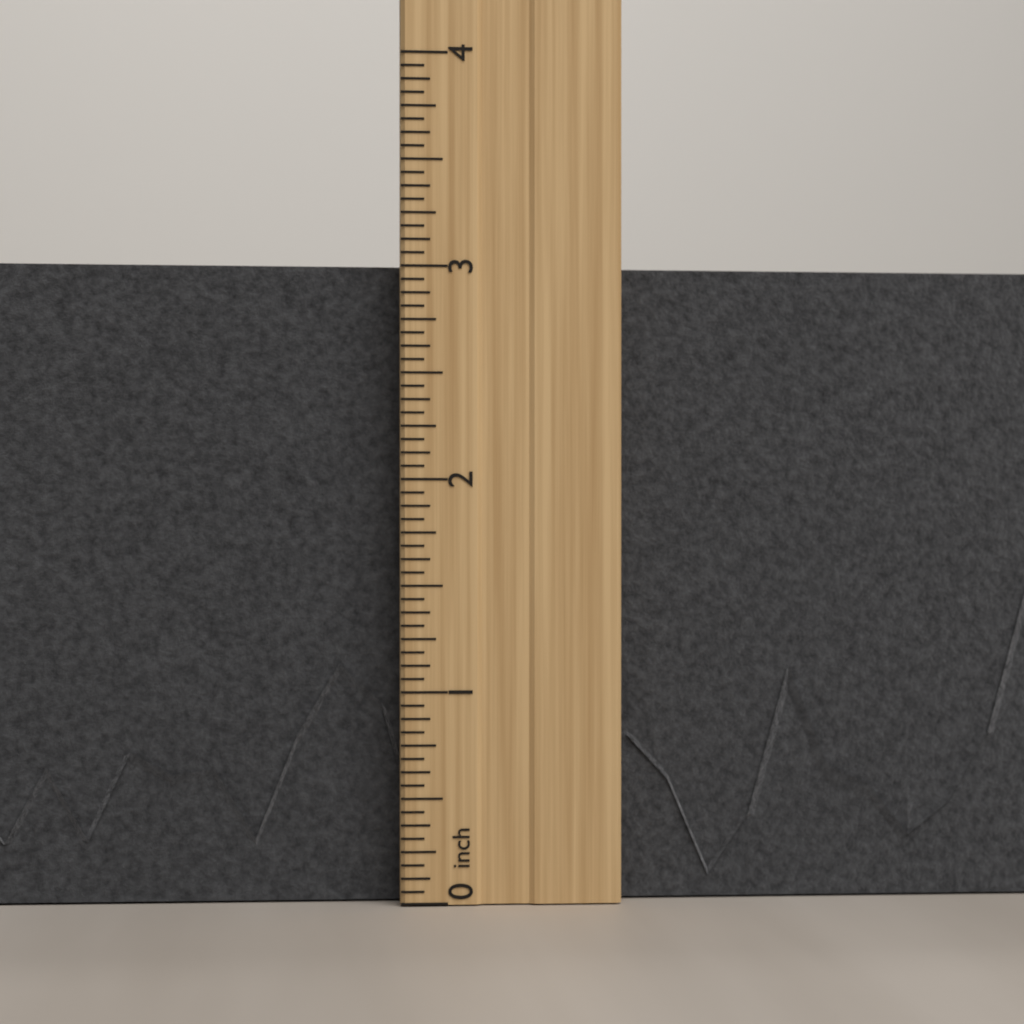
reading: 3.0625 inch
